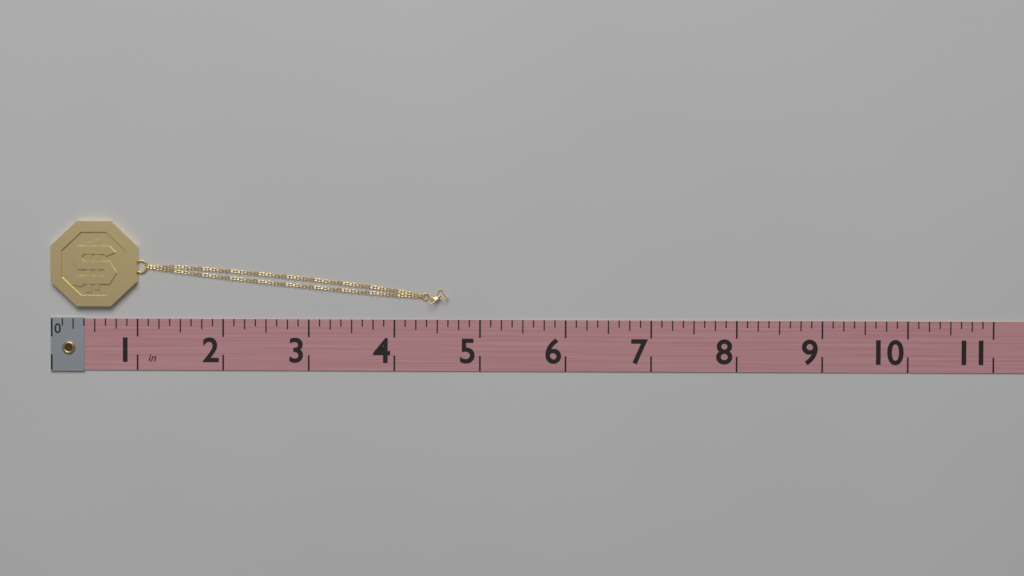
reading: 4.625 in
